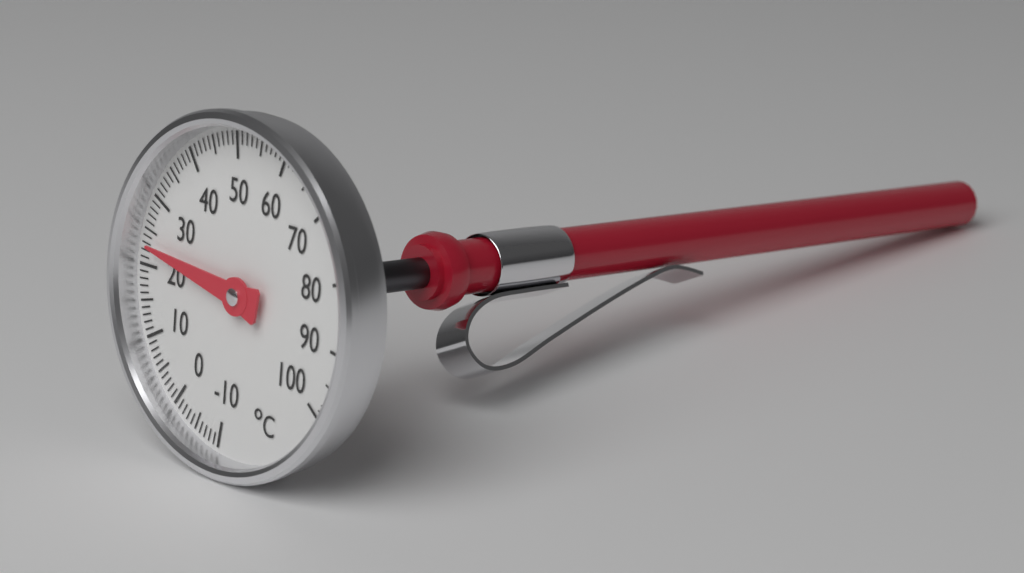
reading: 23 °C
